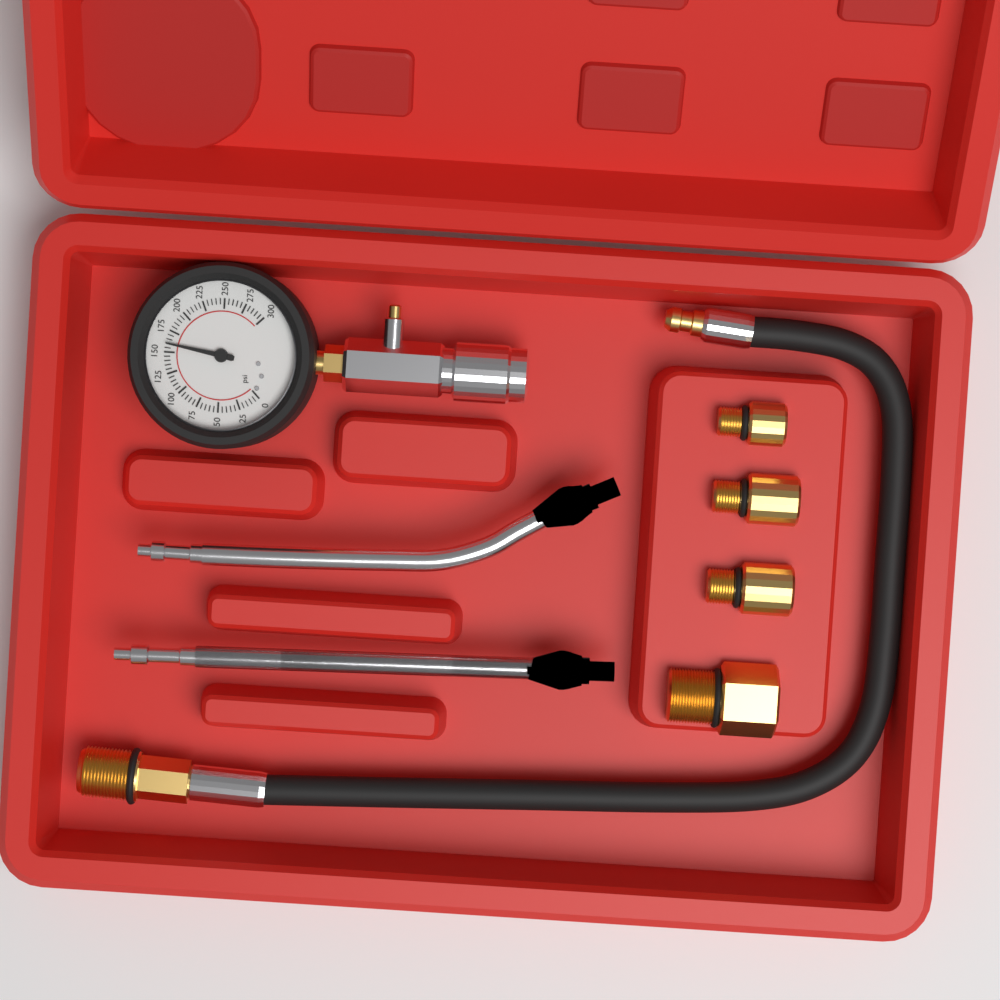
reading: 160 psi
